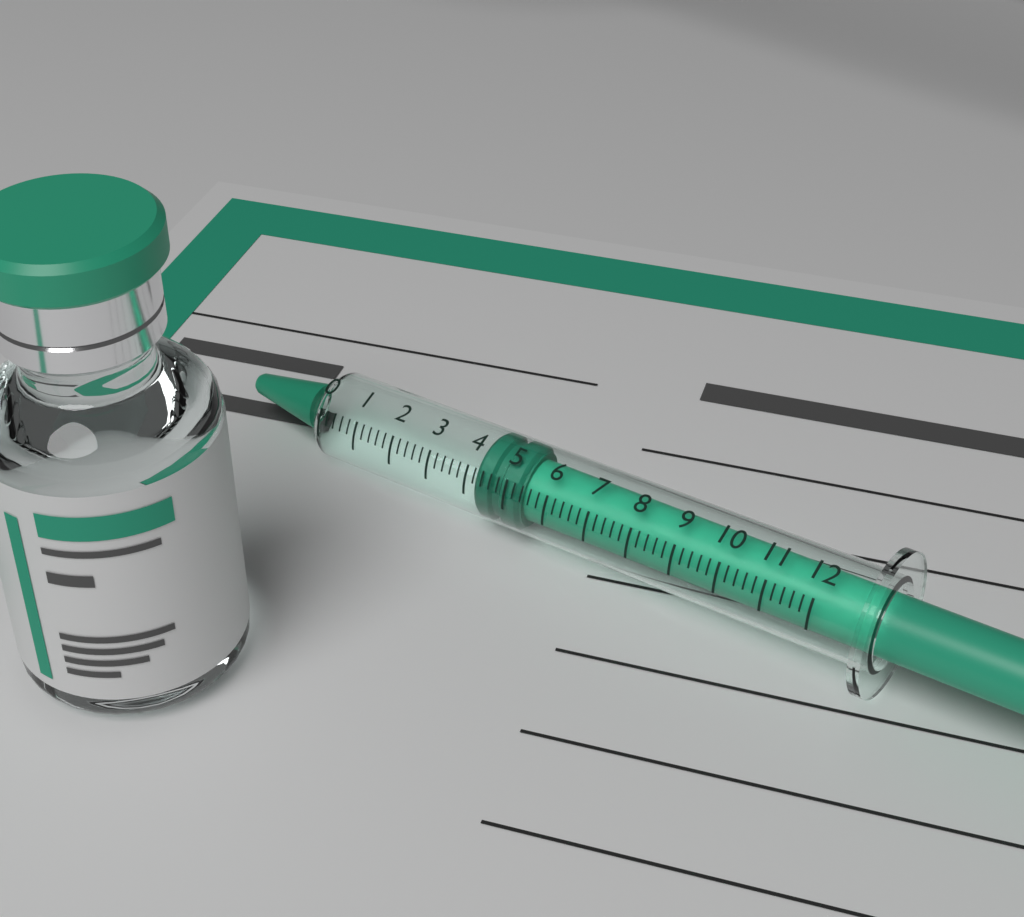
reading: 4.2 (no unit)
